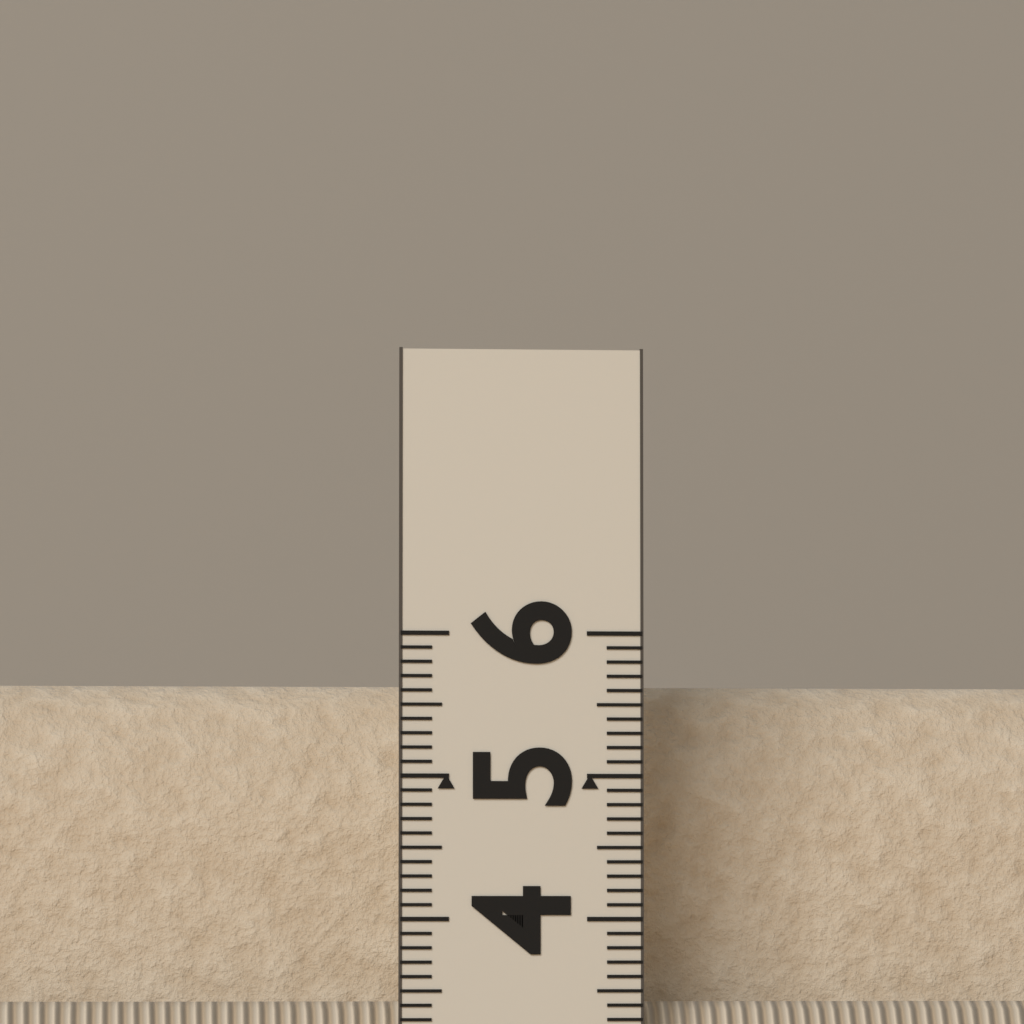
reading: 5.7 (no unit)
